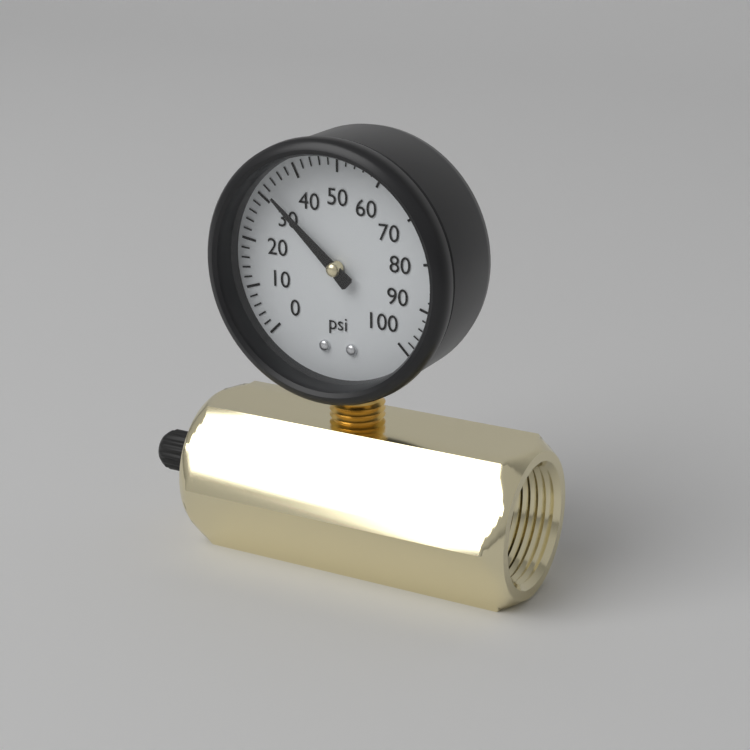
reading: 32 psi
